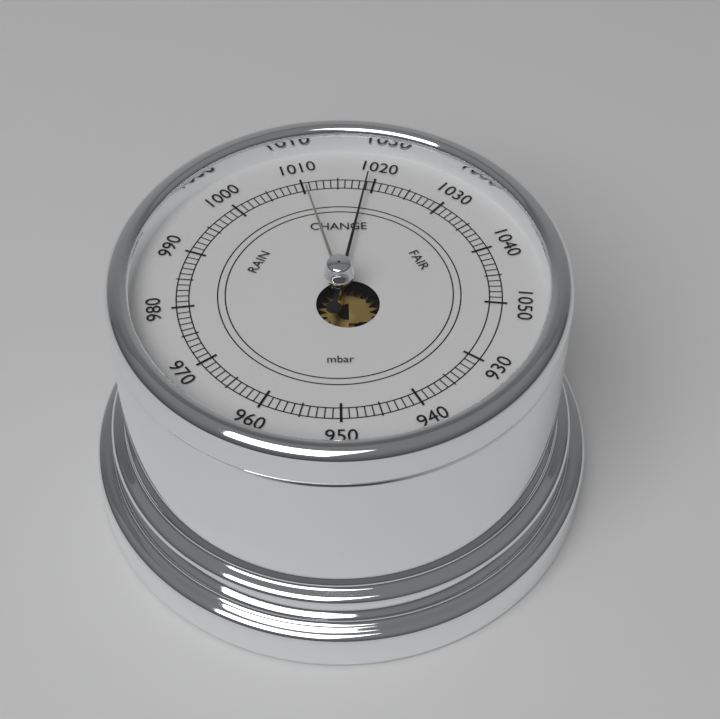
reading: 1019 mbar
